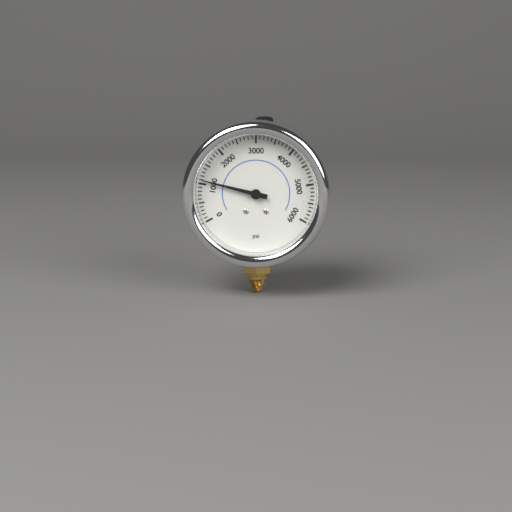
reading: 1100 psi
